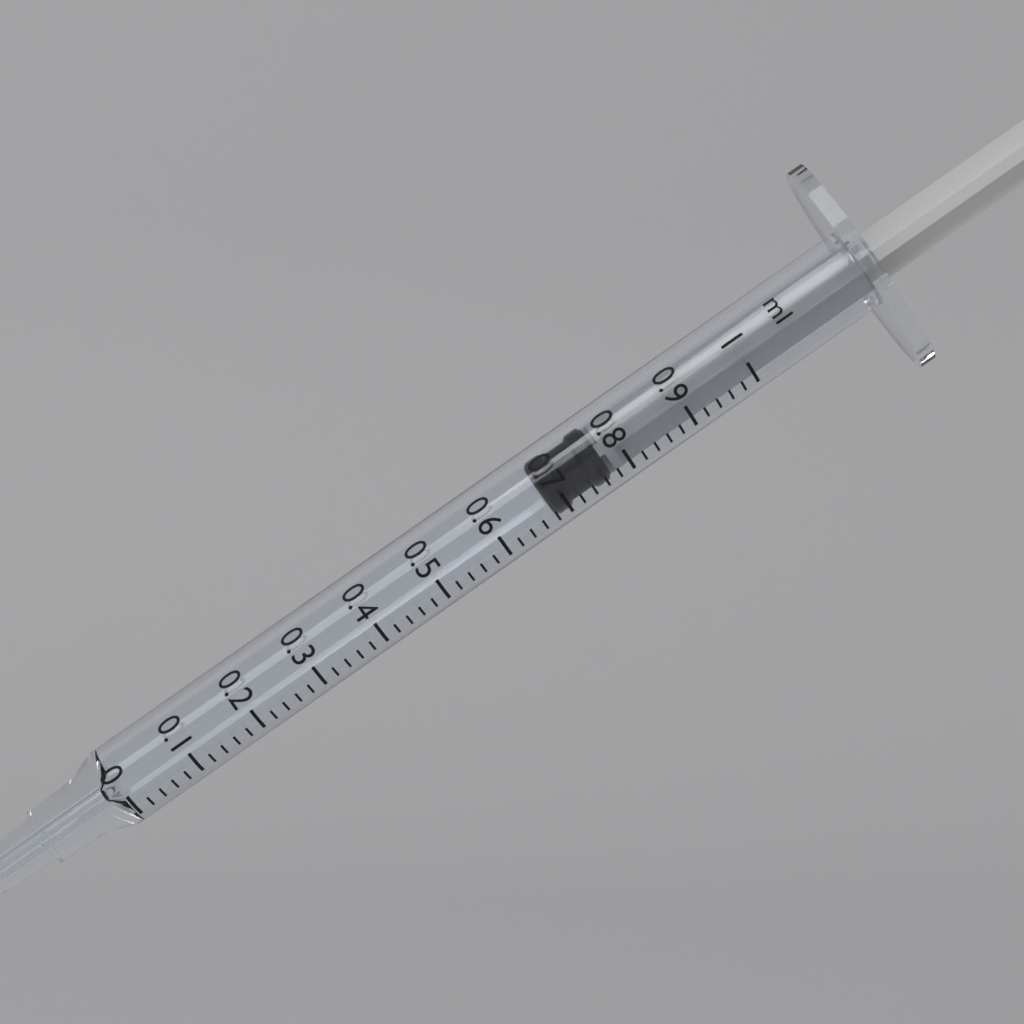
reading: 0.68 ml
